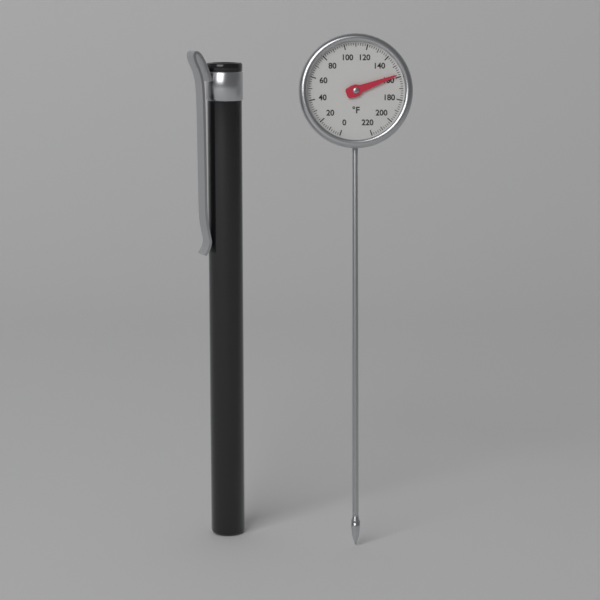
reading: 158 °F
